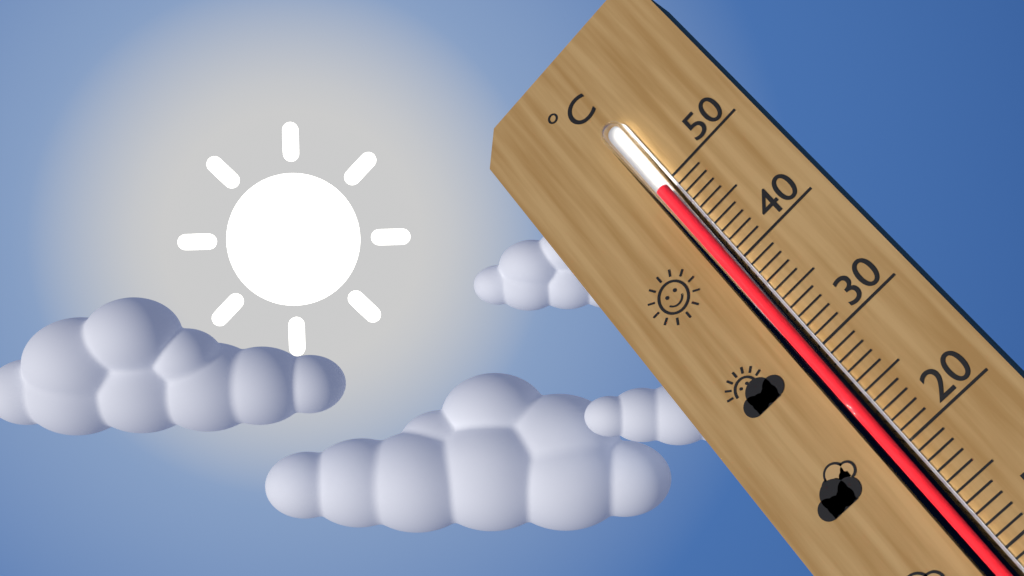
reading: 49 °C
